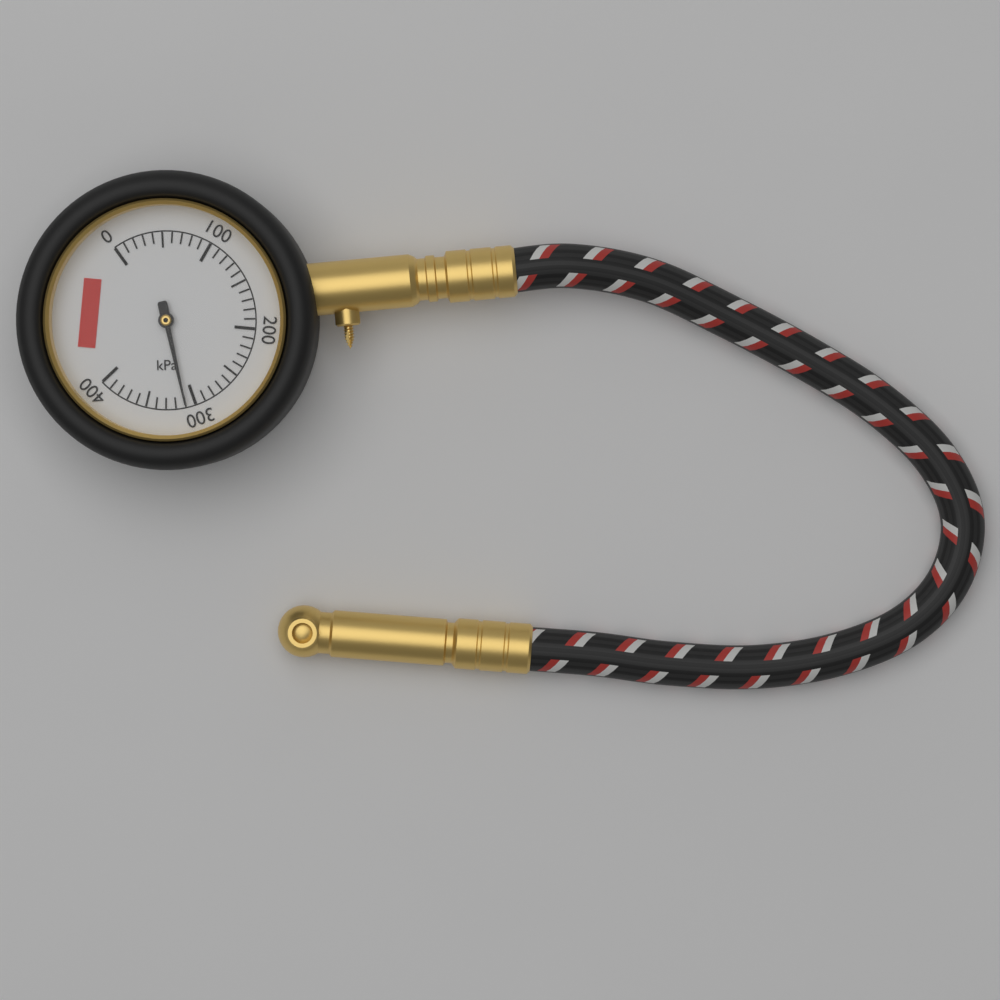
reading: 310 kPa
